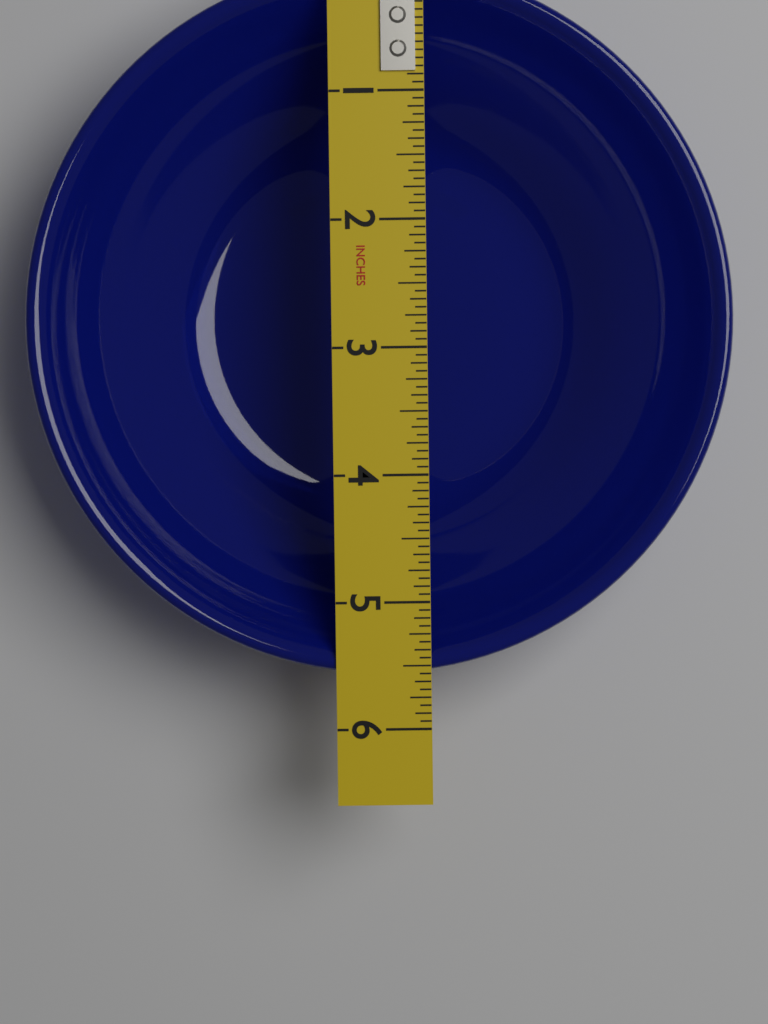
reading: 5.5625 in
